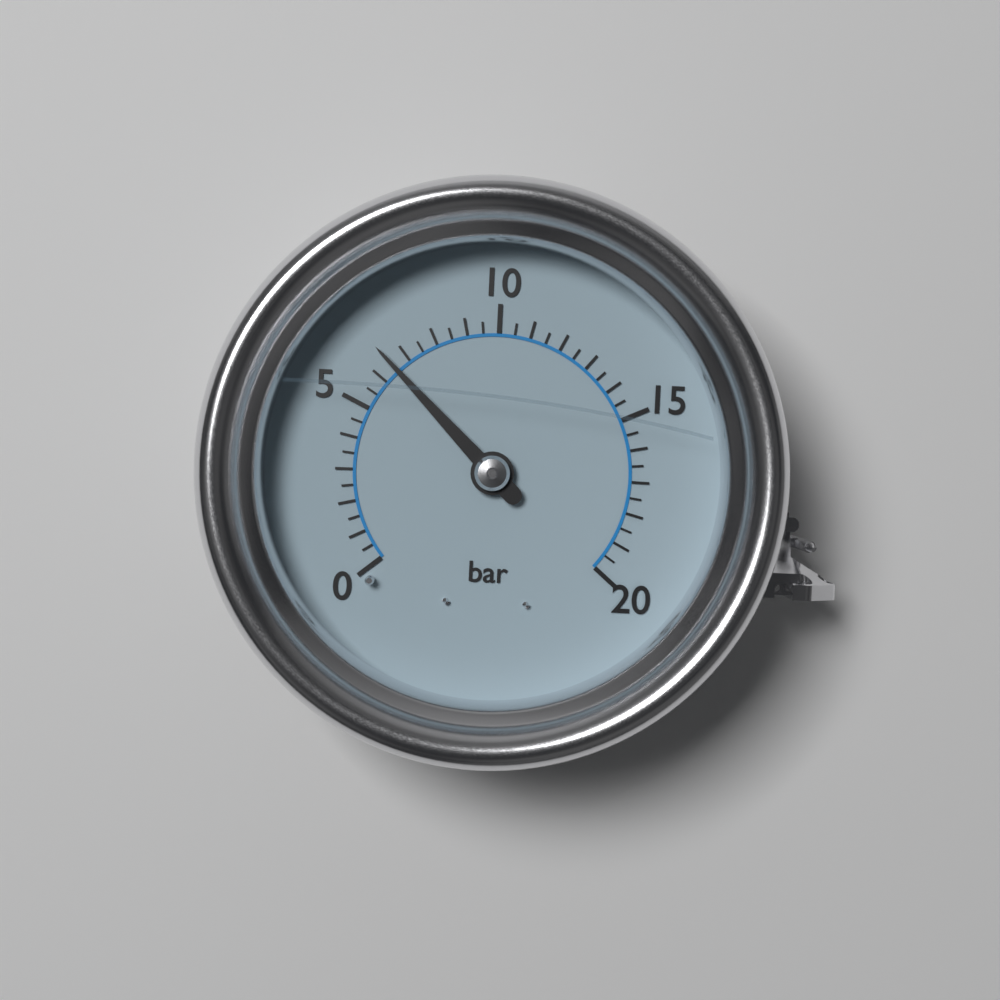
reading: 6.5 bar
